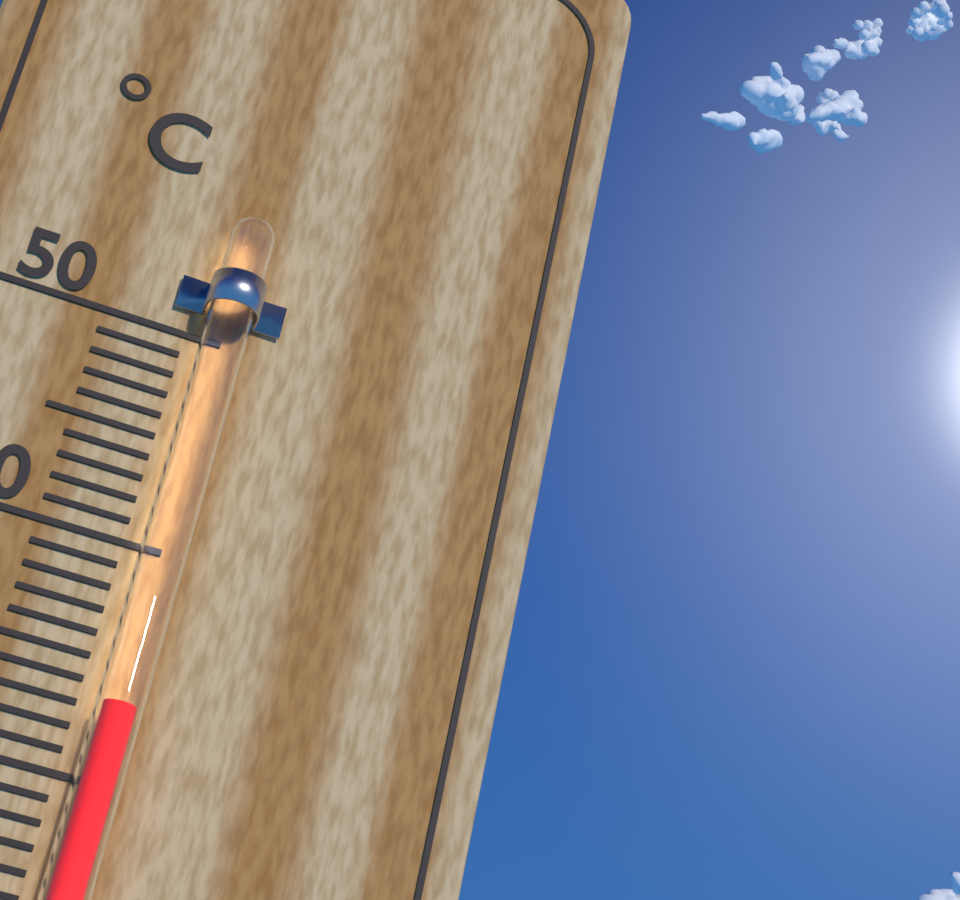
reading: 33 °C
